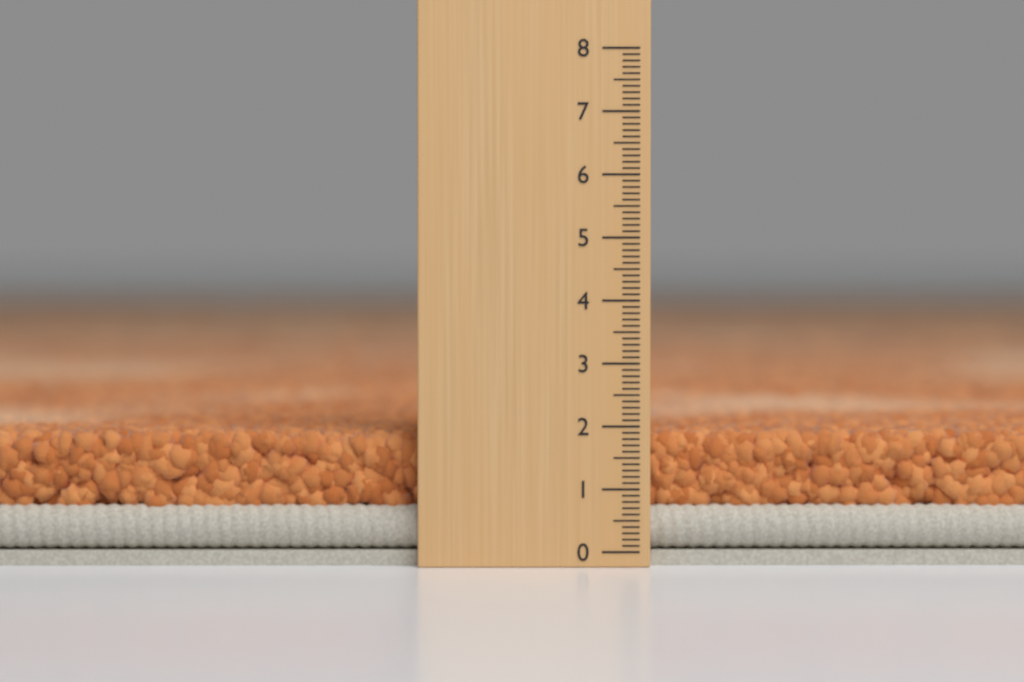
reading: 1.9 (no unit)
